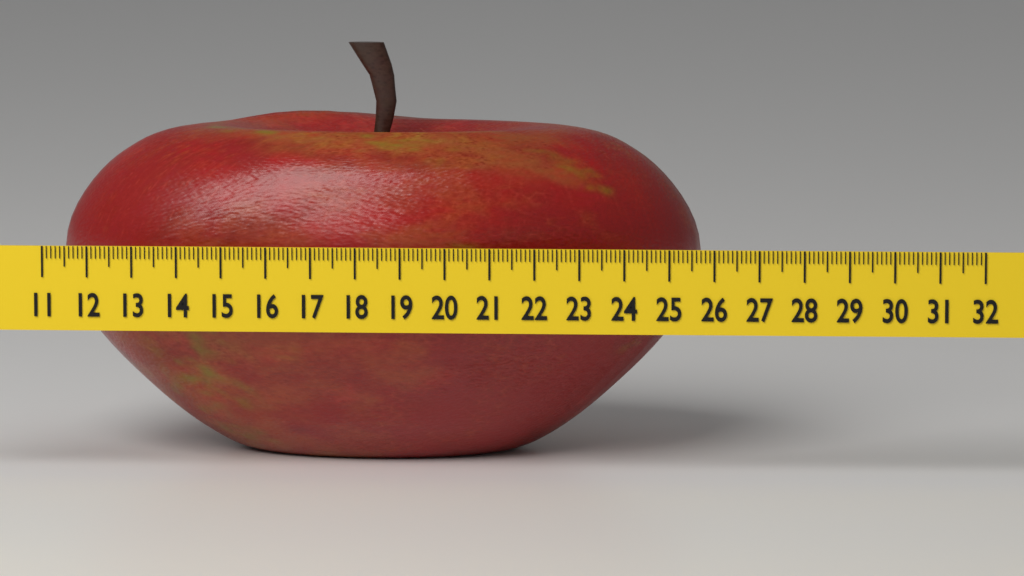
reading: 25.6 (no unit)
